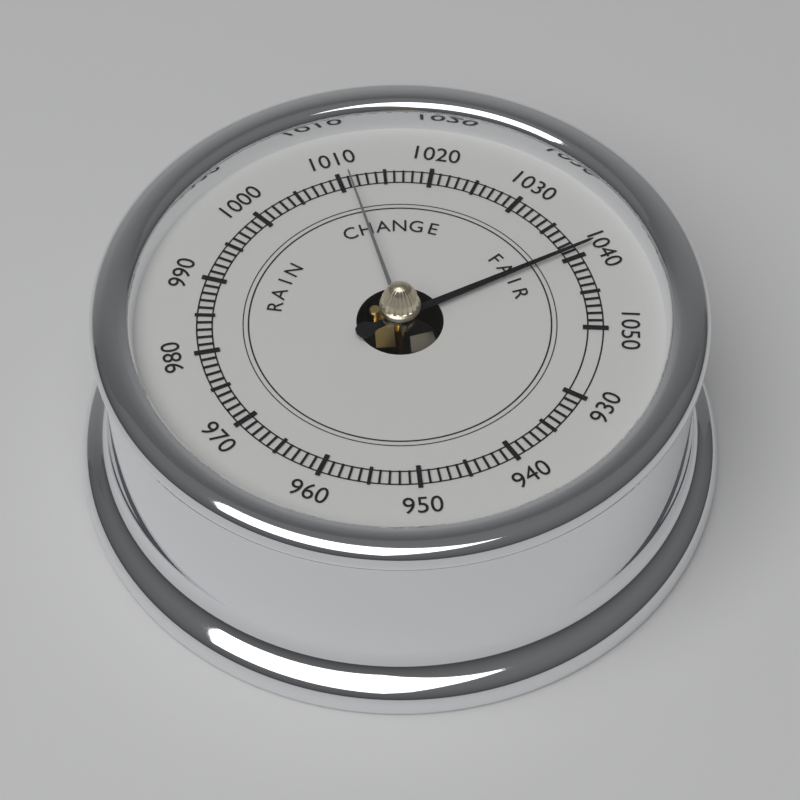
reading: 1039 (no unit)
